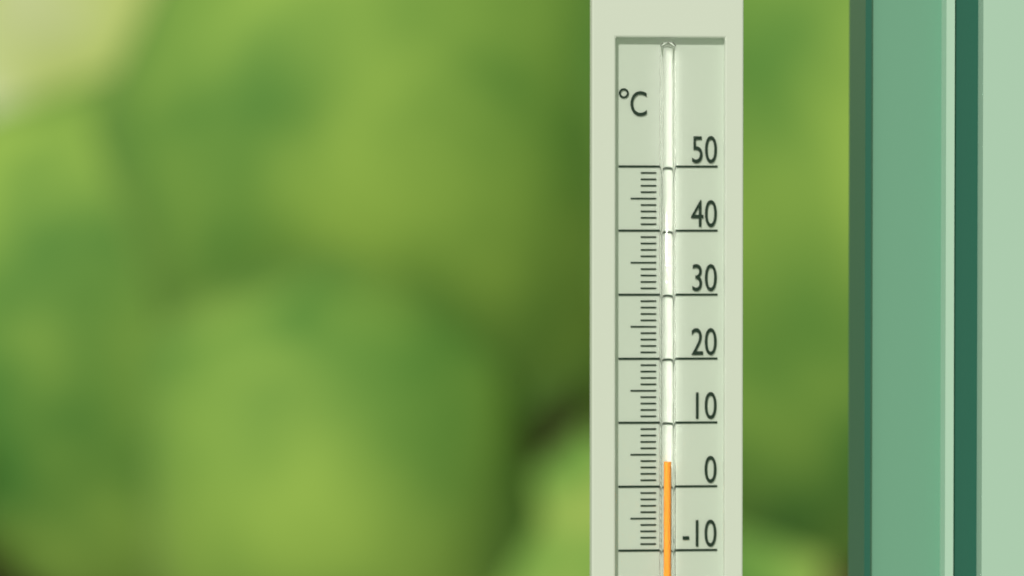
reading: 4 °C
